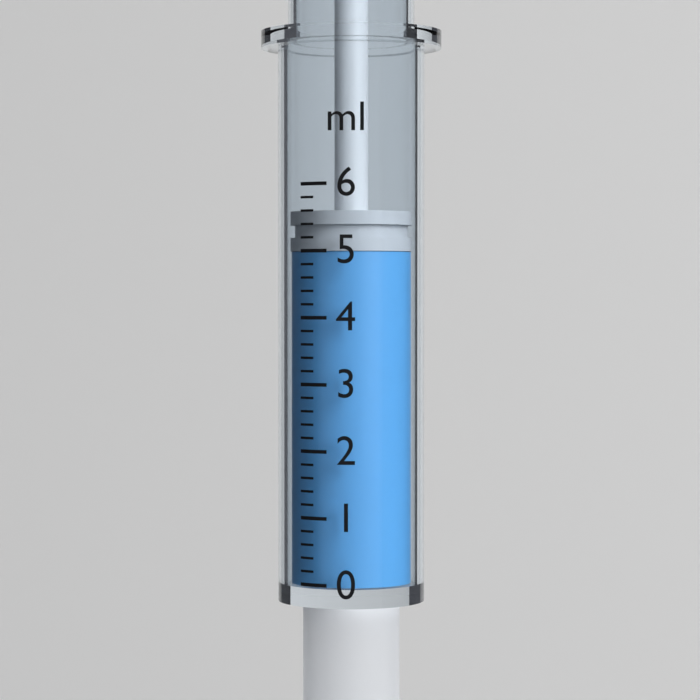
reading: 5.0 ml
